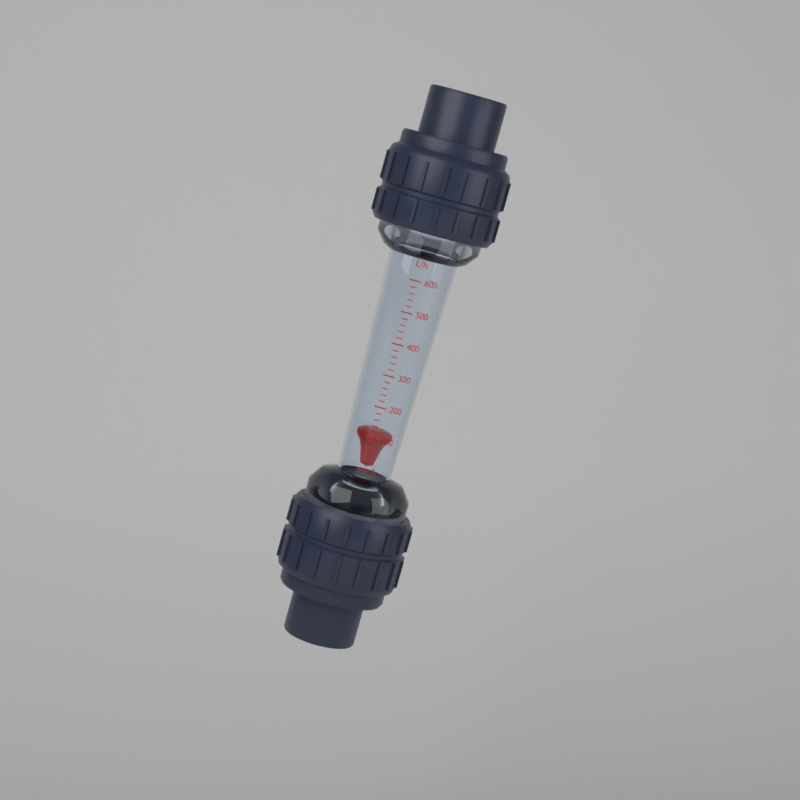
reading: 120 L/h
